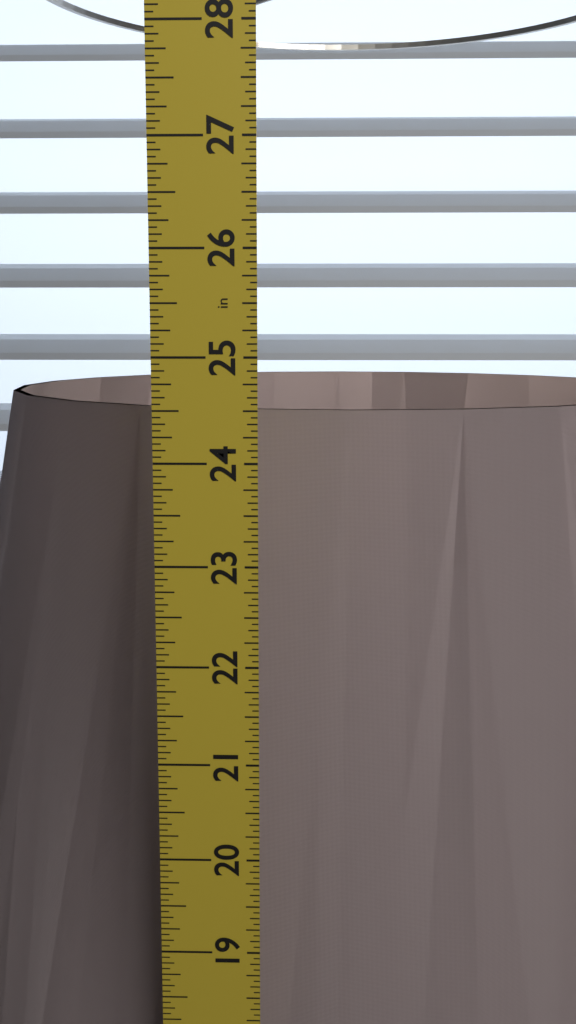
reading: 24.3750 in
